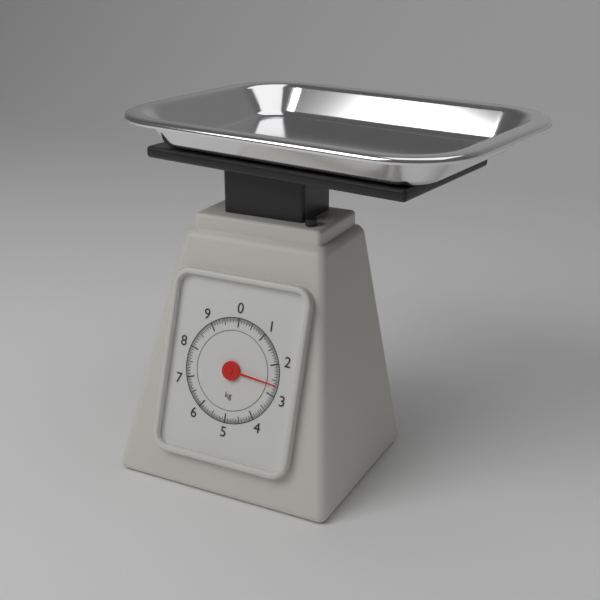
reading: 2.65 kg
